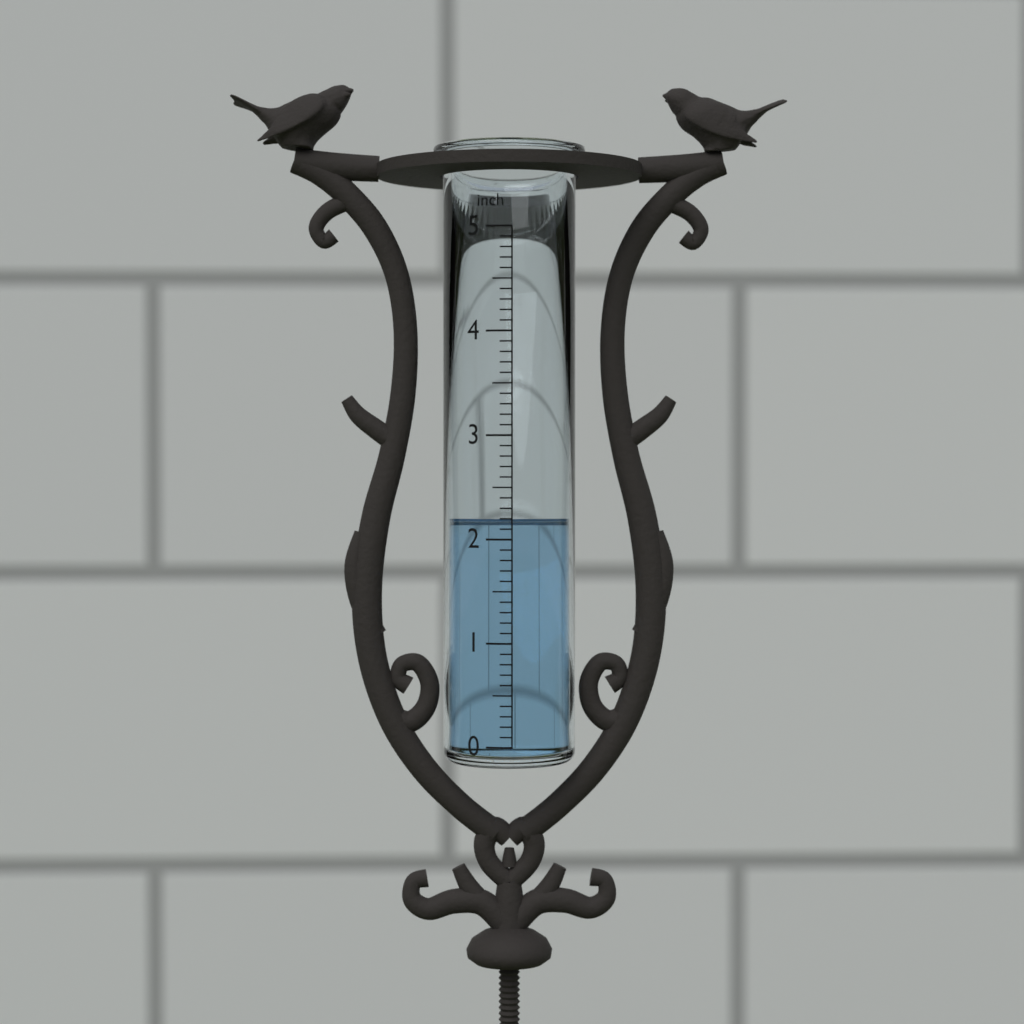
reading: 2.2 inch
